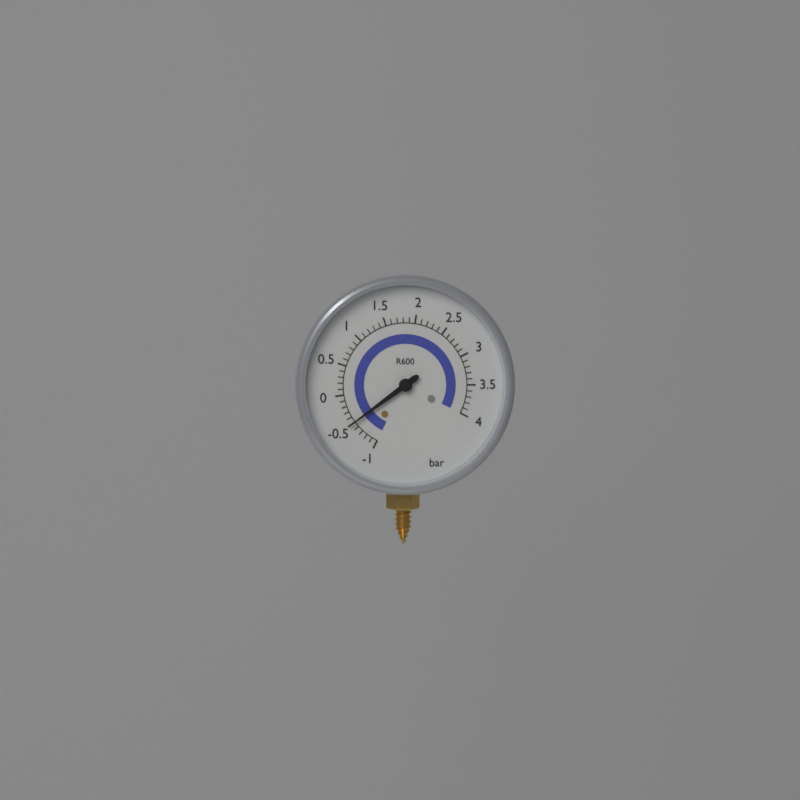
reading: -0.5 bar
